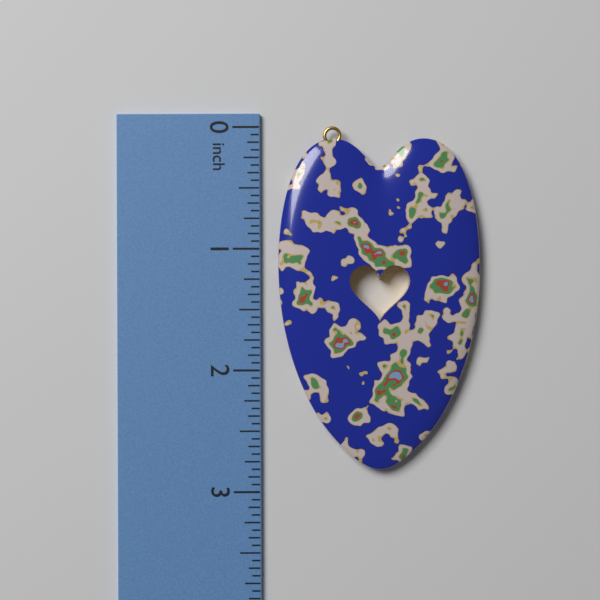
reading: 2.8125 in
